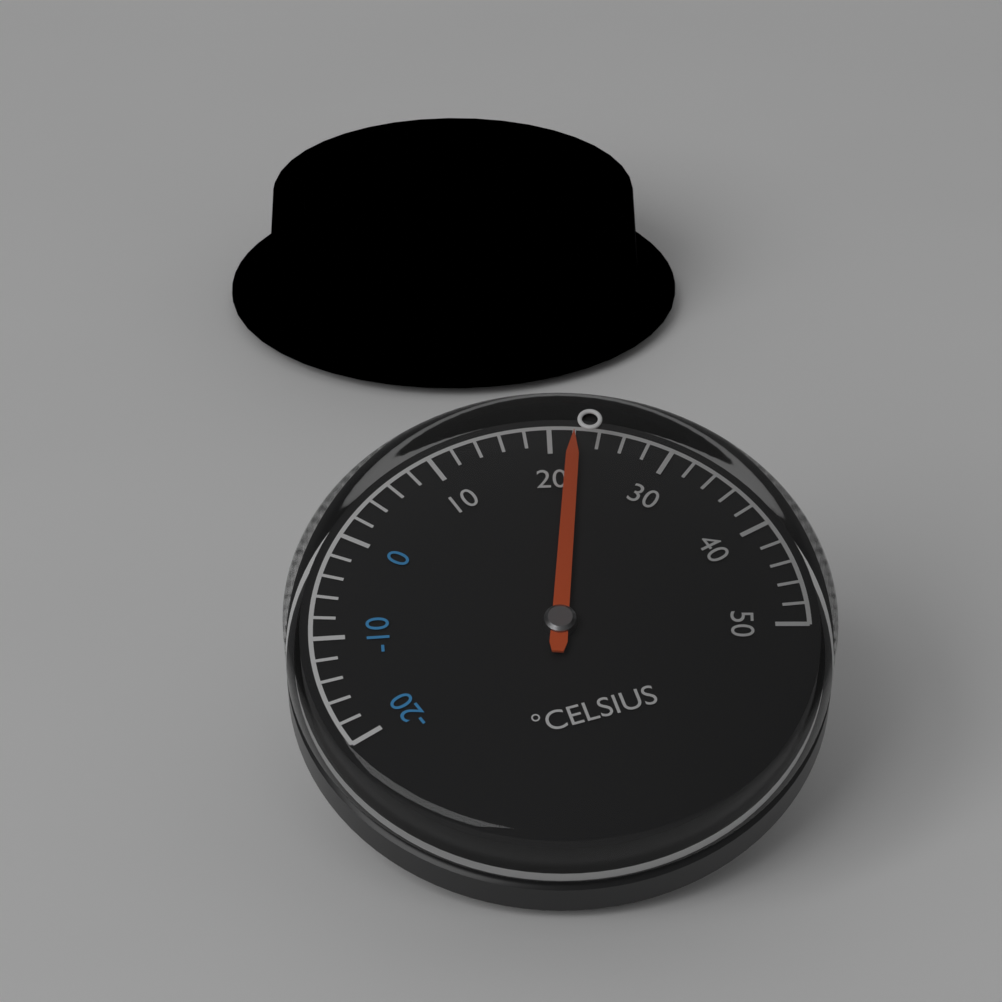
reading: 22 °C
